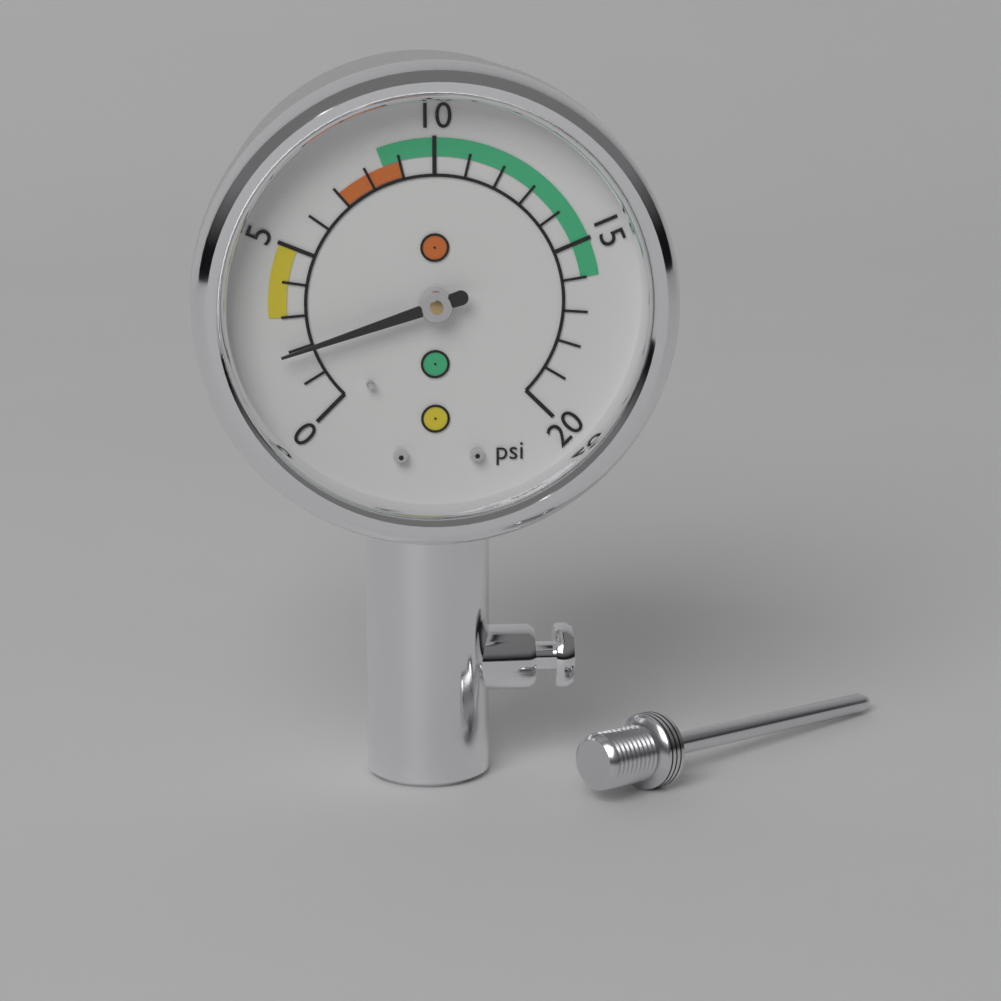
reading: 2 psi
